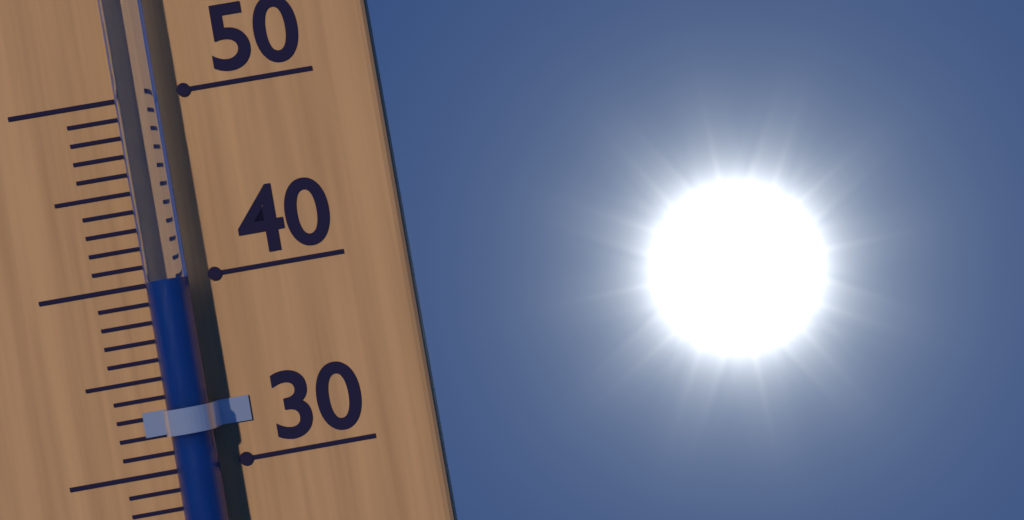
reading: 40 °C
